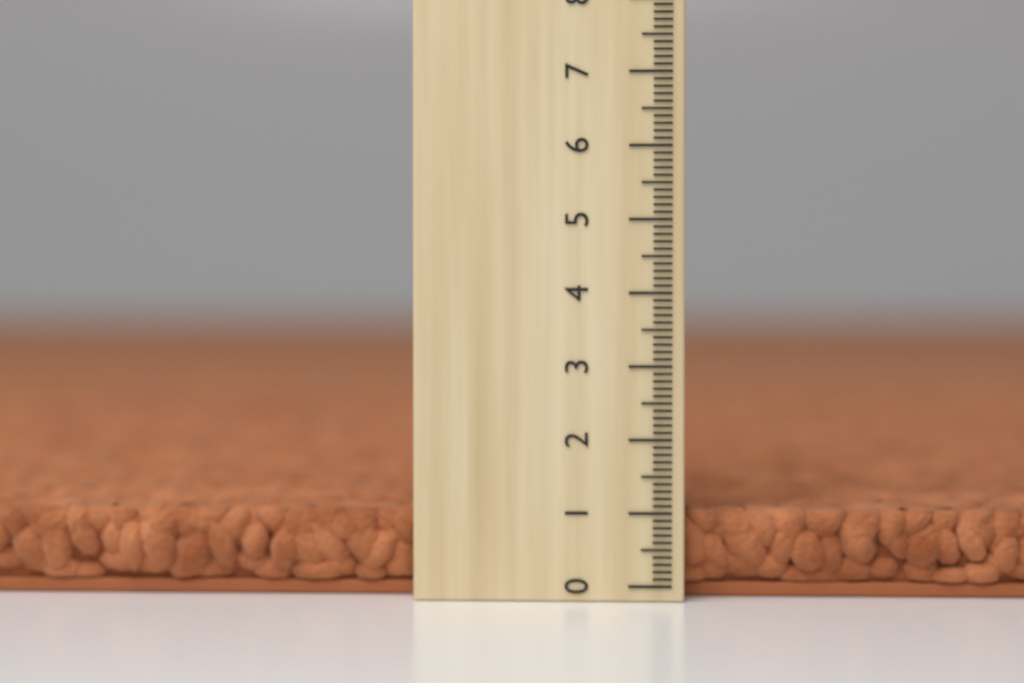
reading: 1.0 (no unit)
